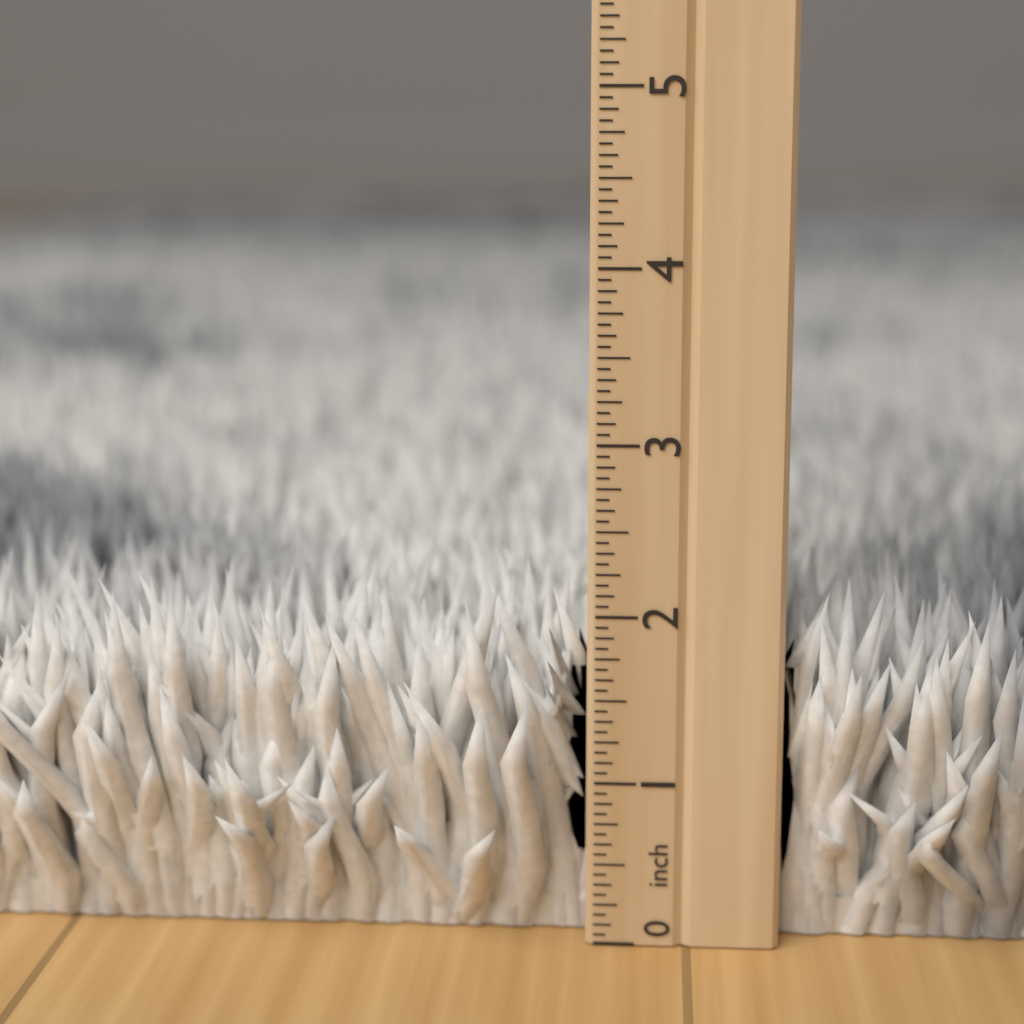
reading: 2.2500 inch
